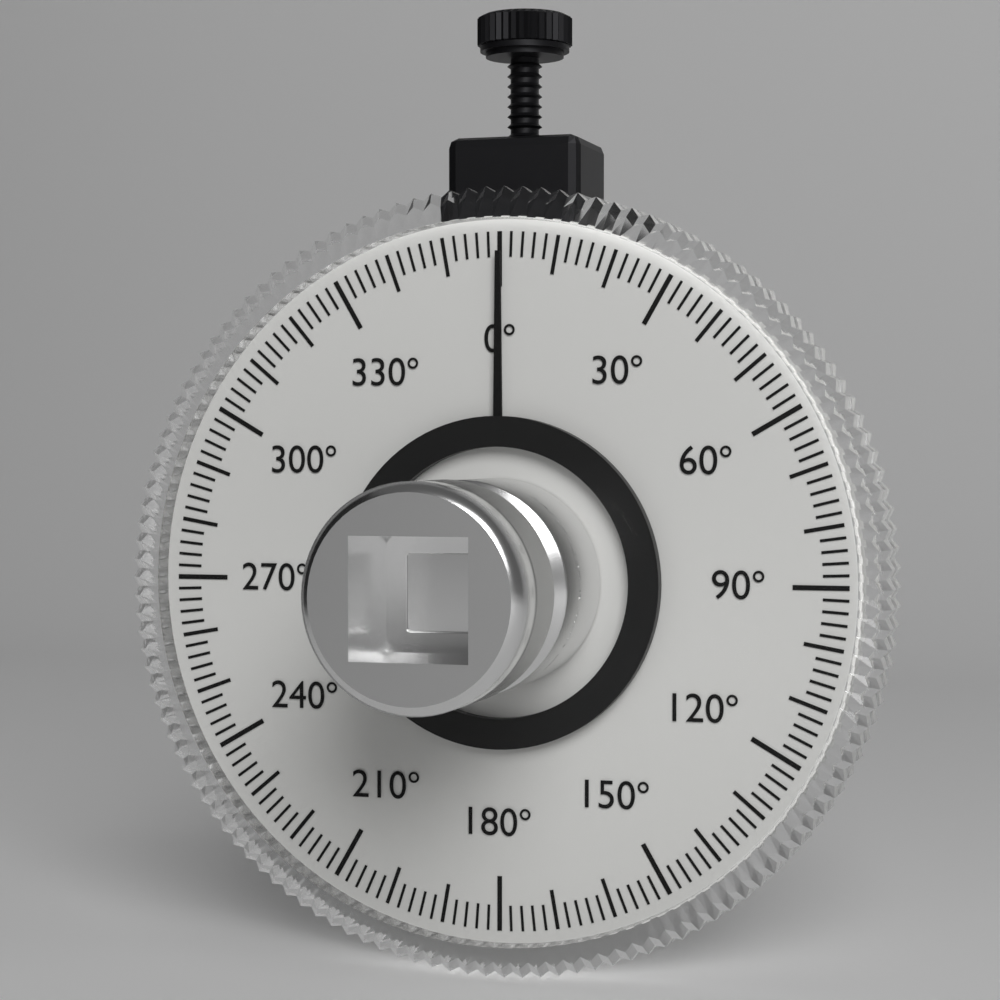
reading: 0 °
